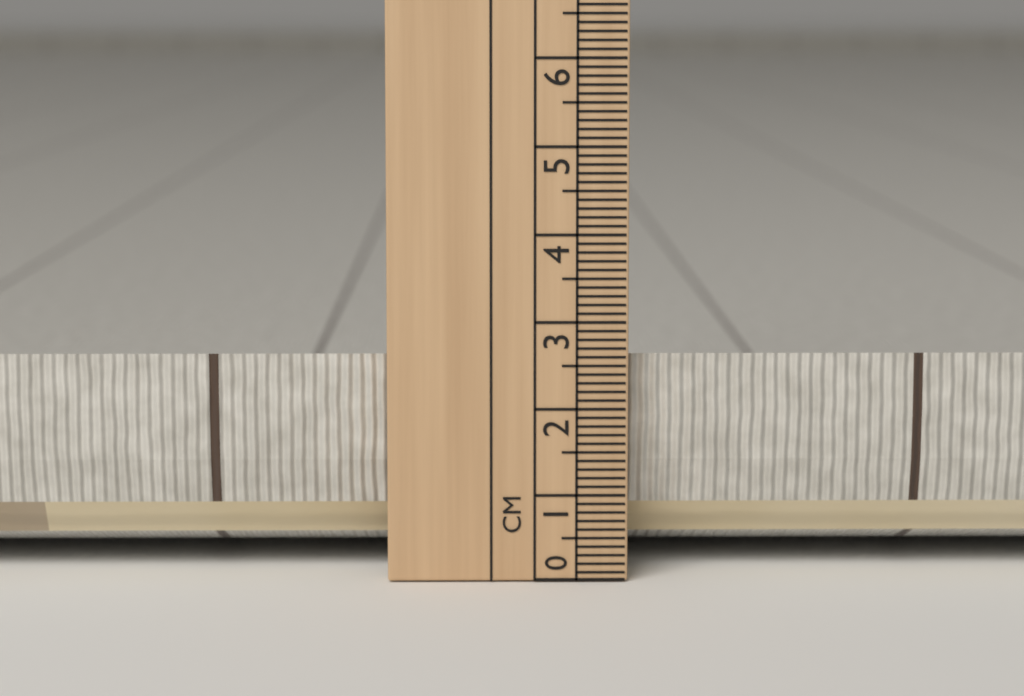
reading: 2.6 cm
